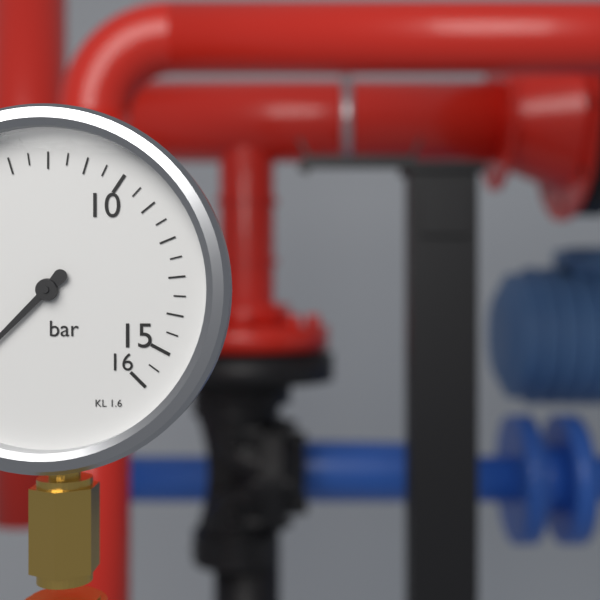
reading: 0.0 bar
